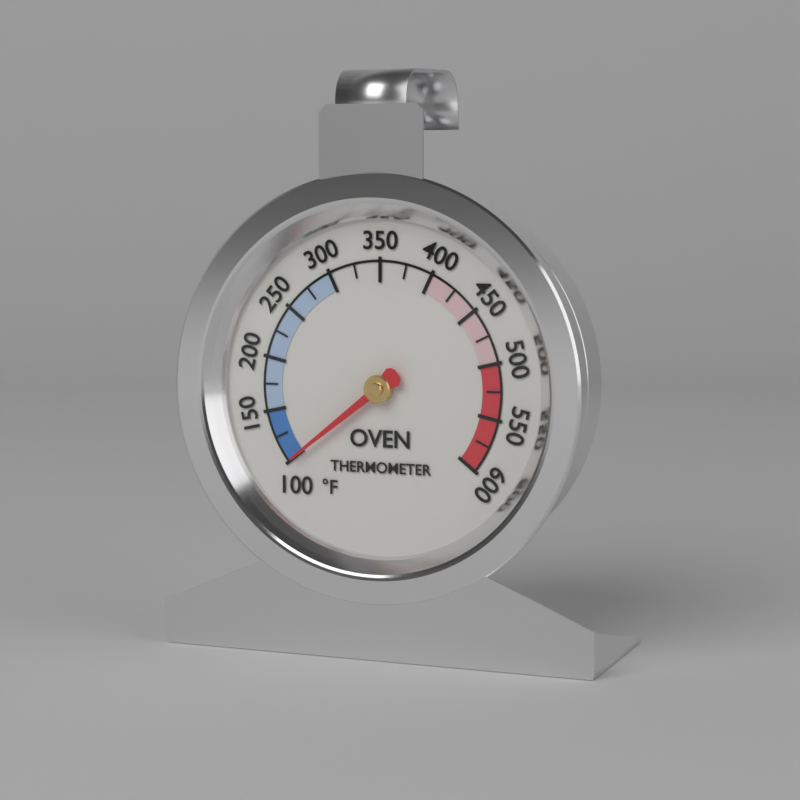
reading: 100 °F
